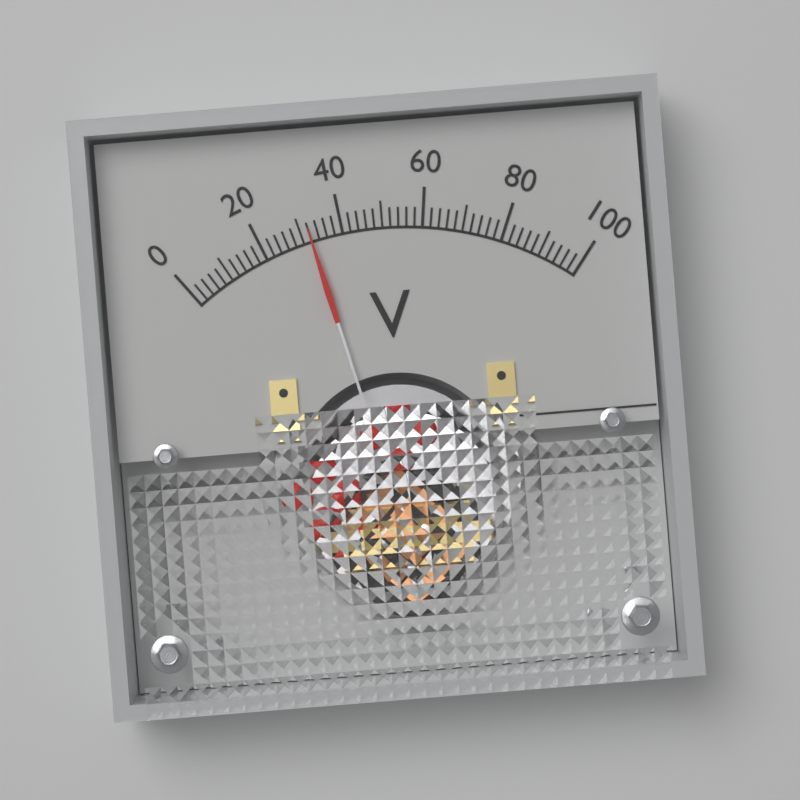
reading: 32 V
